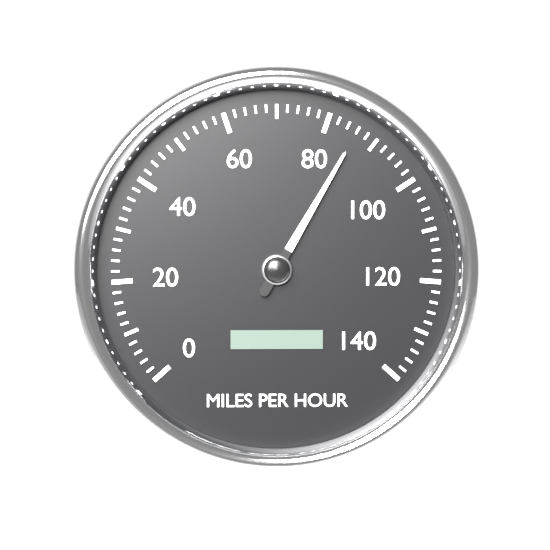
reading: 86 mph
